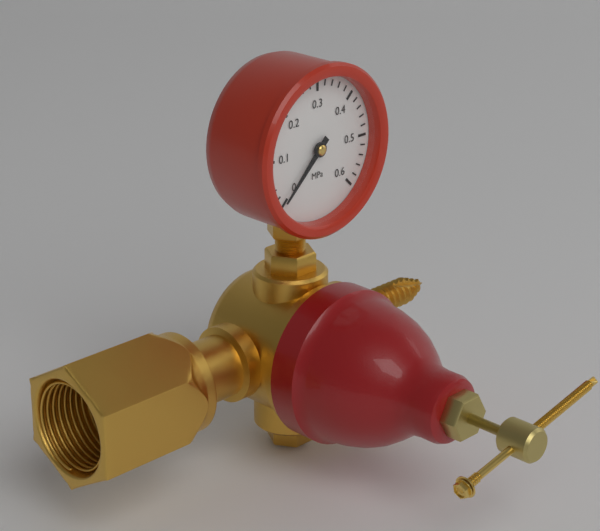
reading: 0.00 MPa
